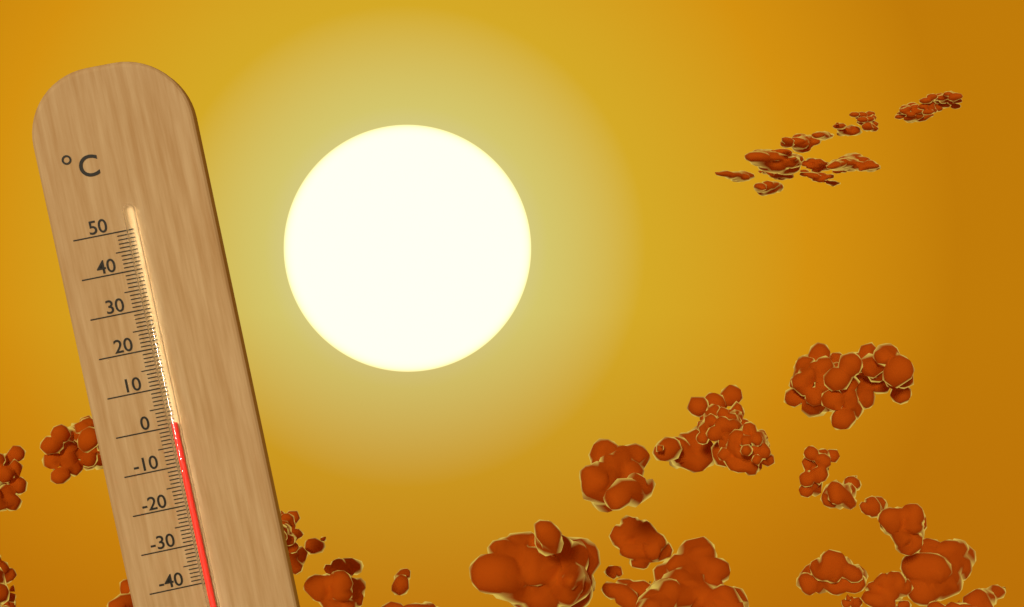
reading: 1 °C
